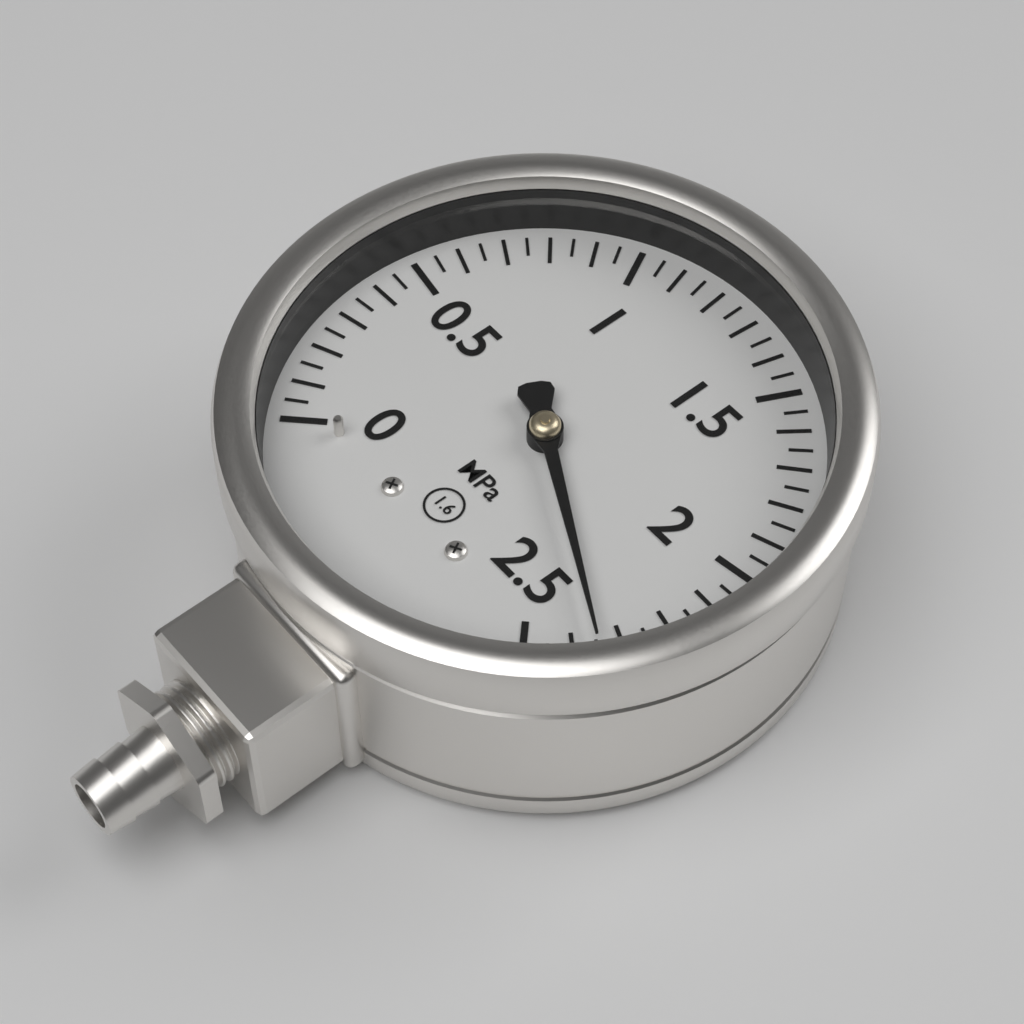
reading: 2.35 MPa
